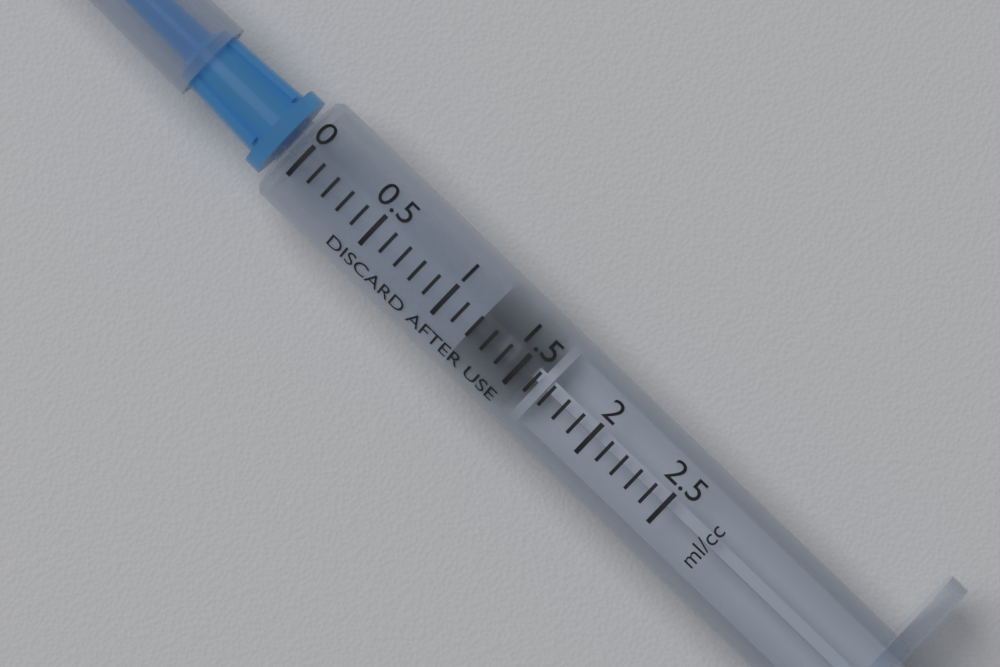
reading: 1.2 ml
